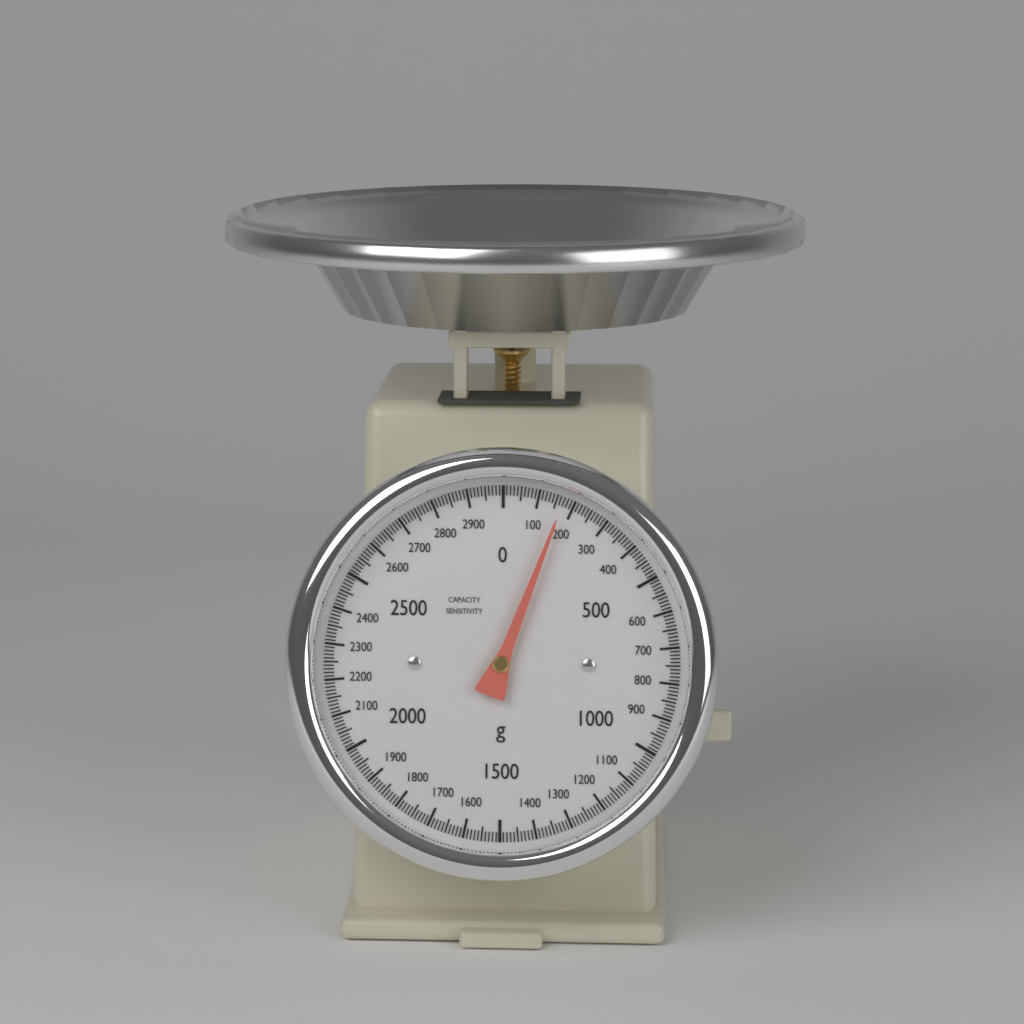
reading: 170 g
